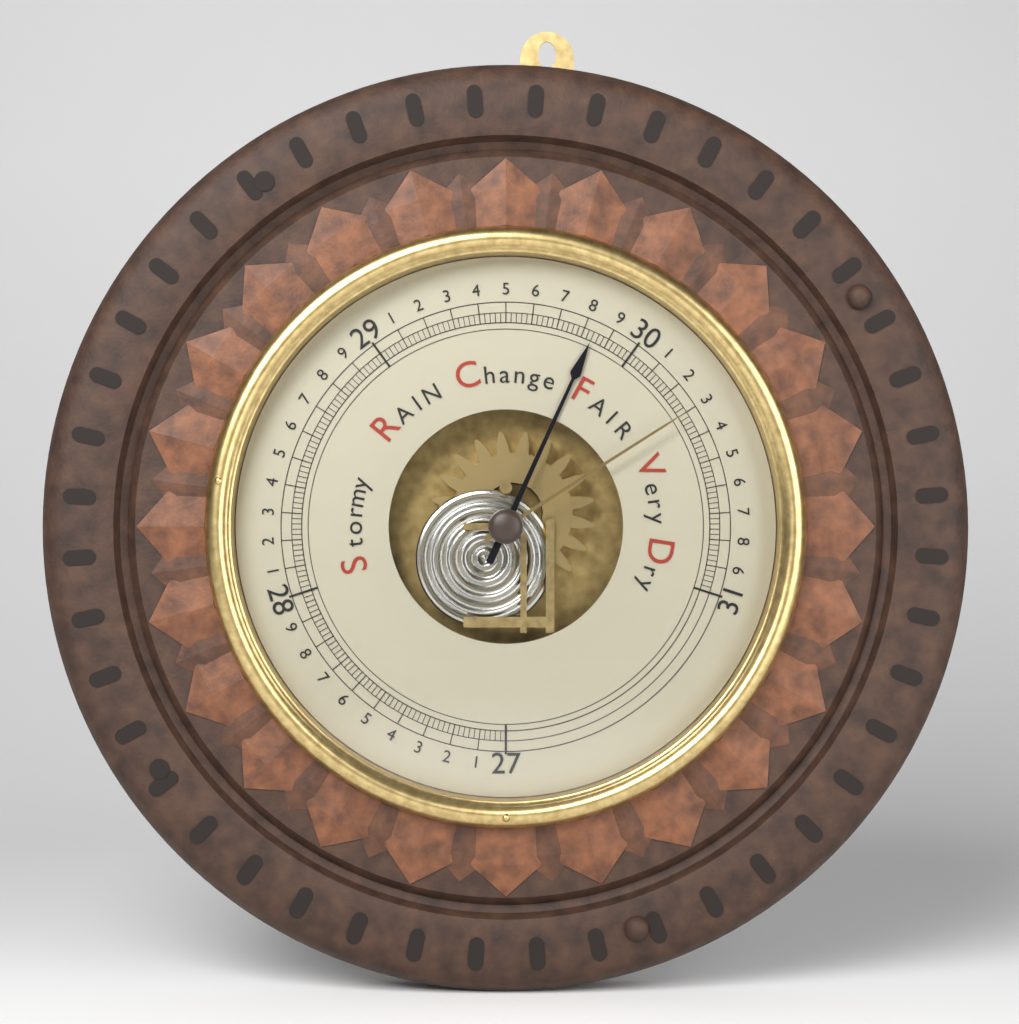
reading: 29.84 inHg
